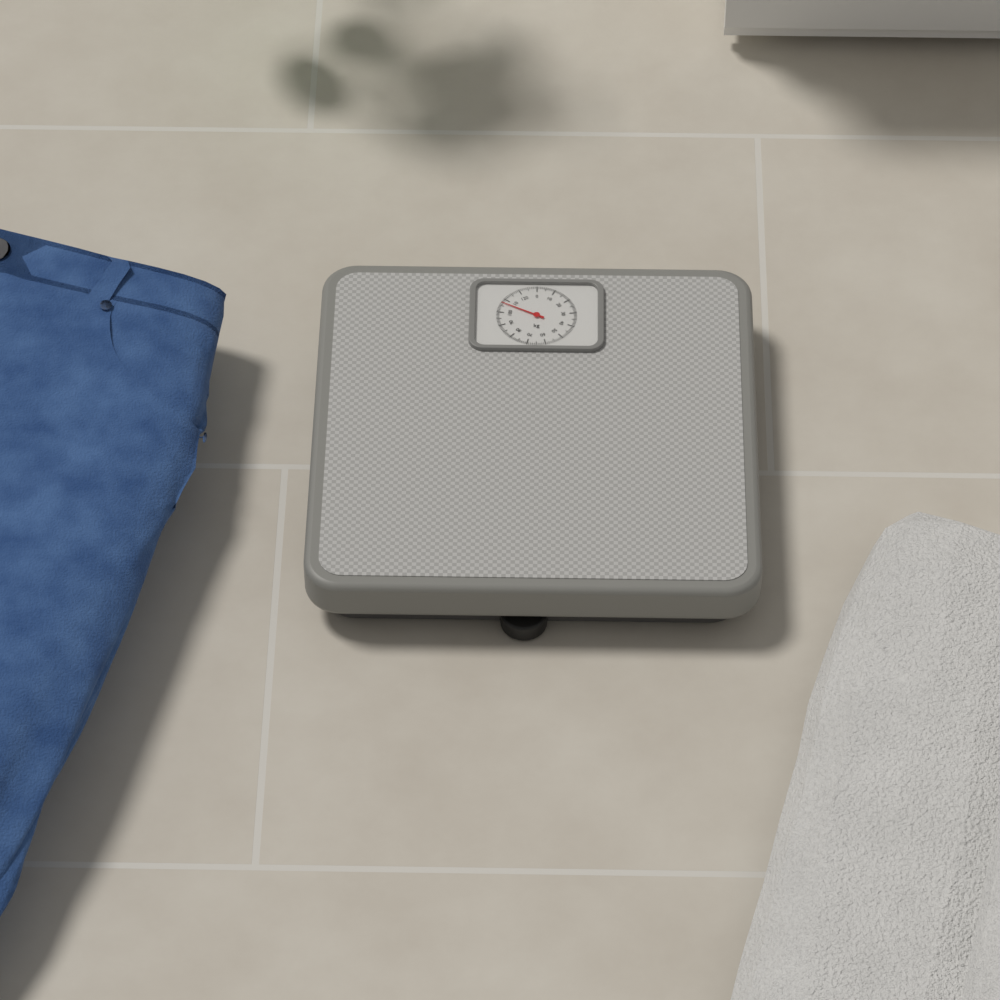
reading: 107 kg
